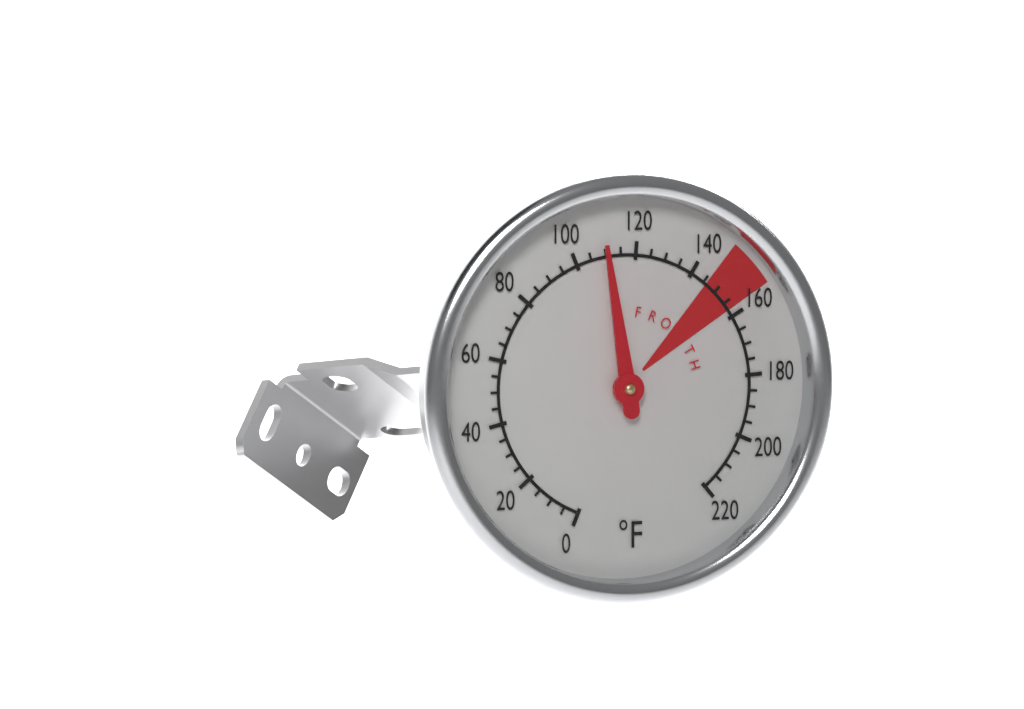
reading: 110 °F
